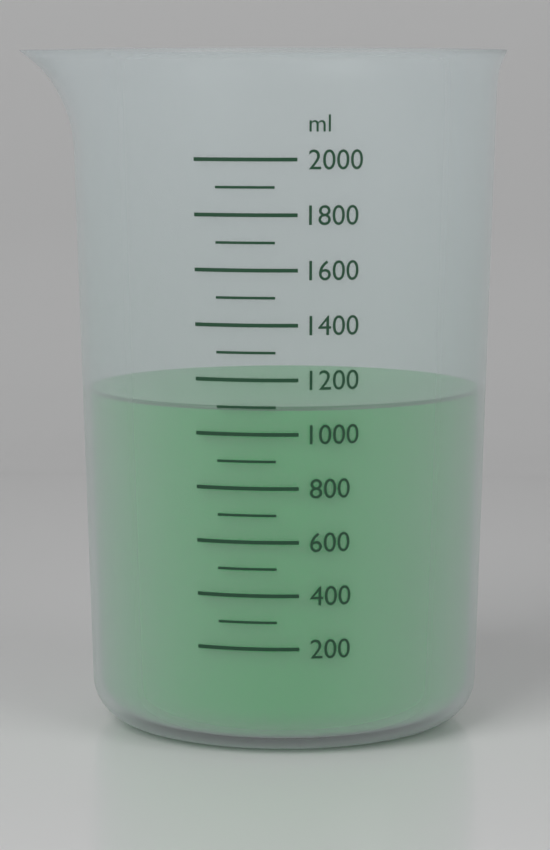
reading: 1100 ml
